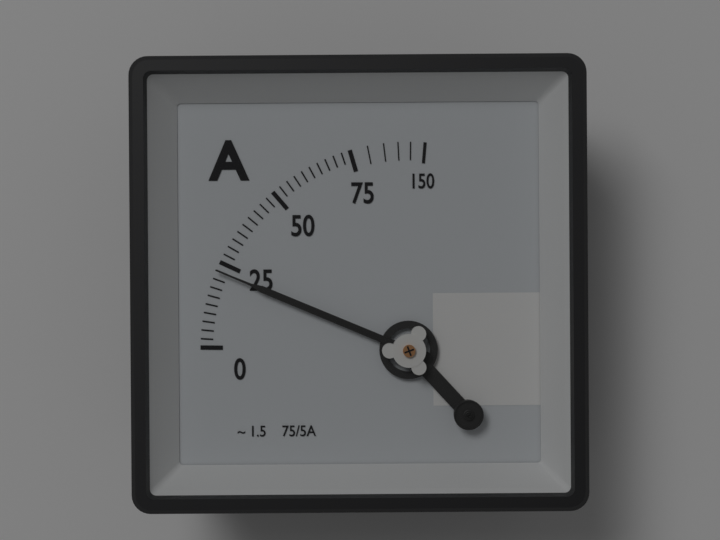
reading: 22.5 A
